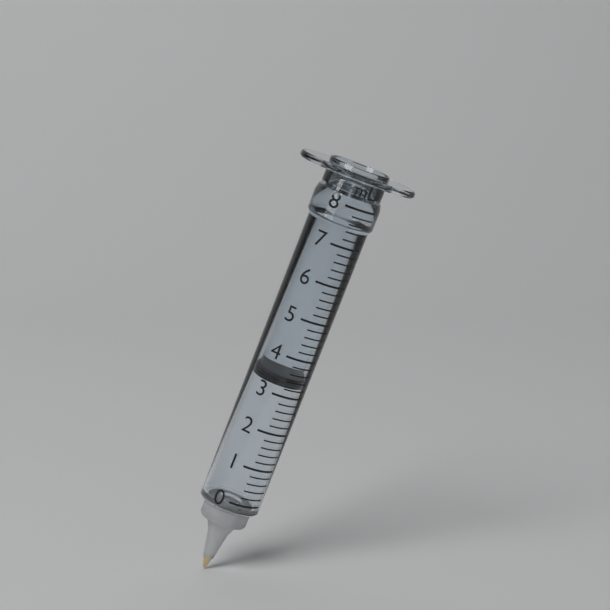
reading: 3.2 ml
